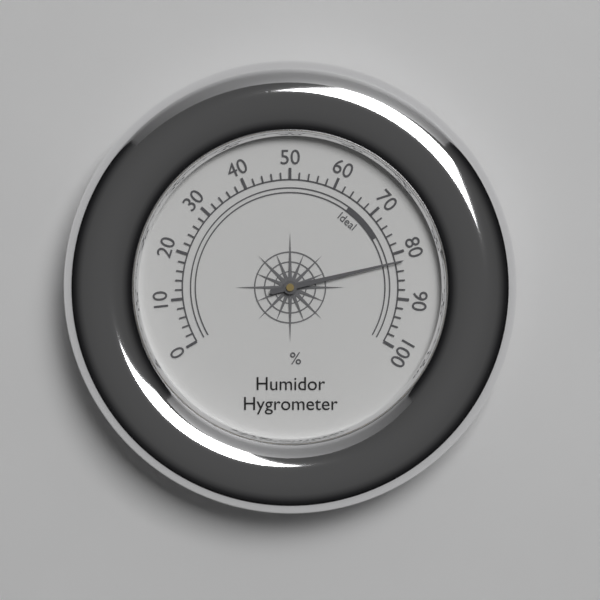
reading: 82 %
